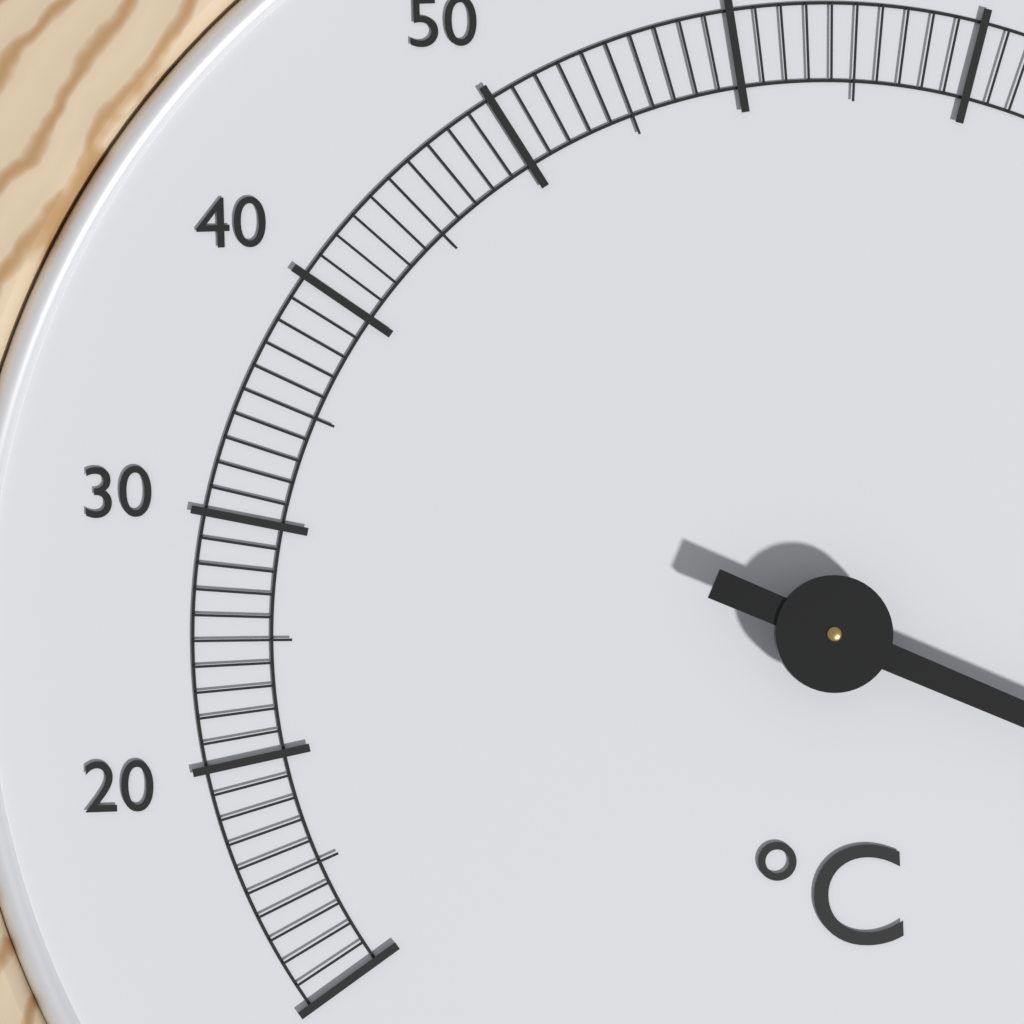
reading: 112 °C
